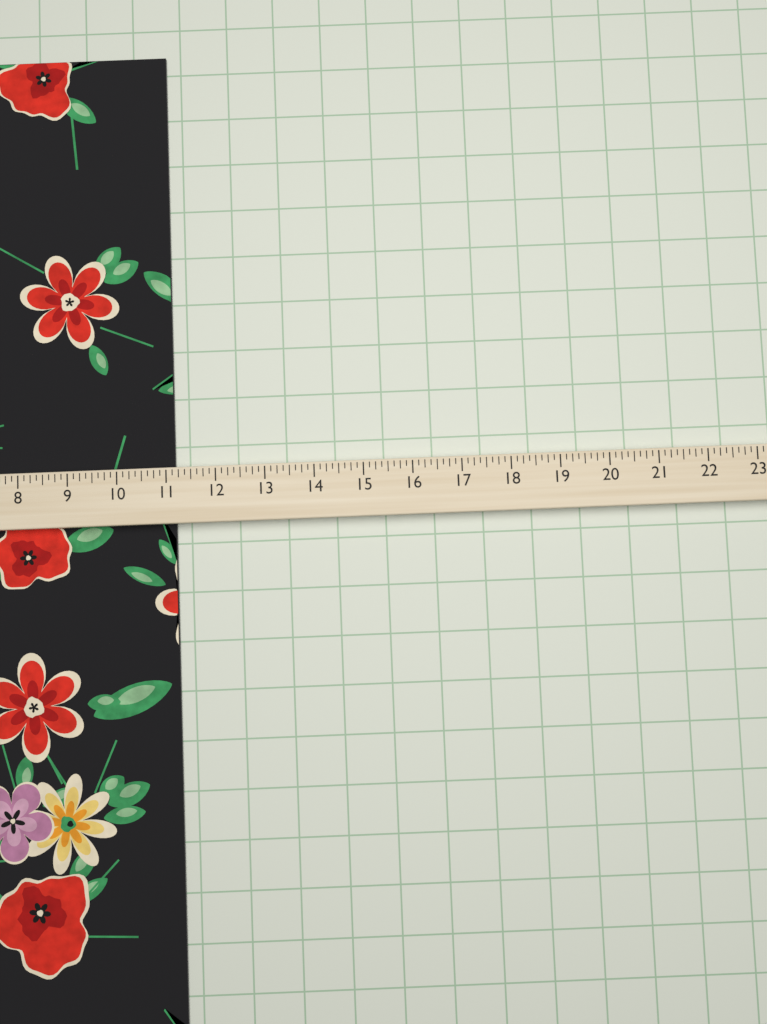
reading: 11.125 (no unit)
